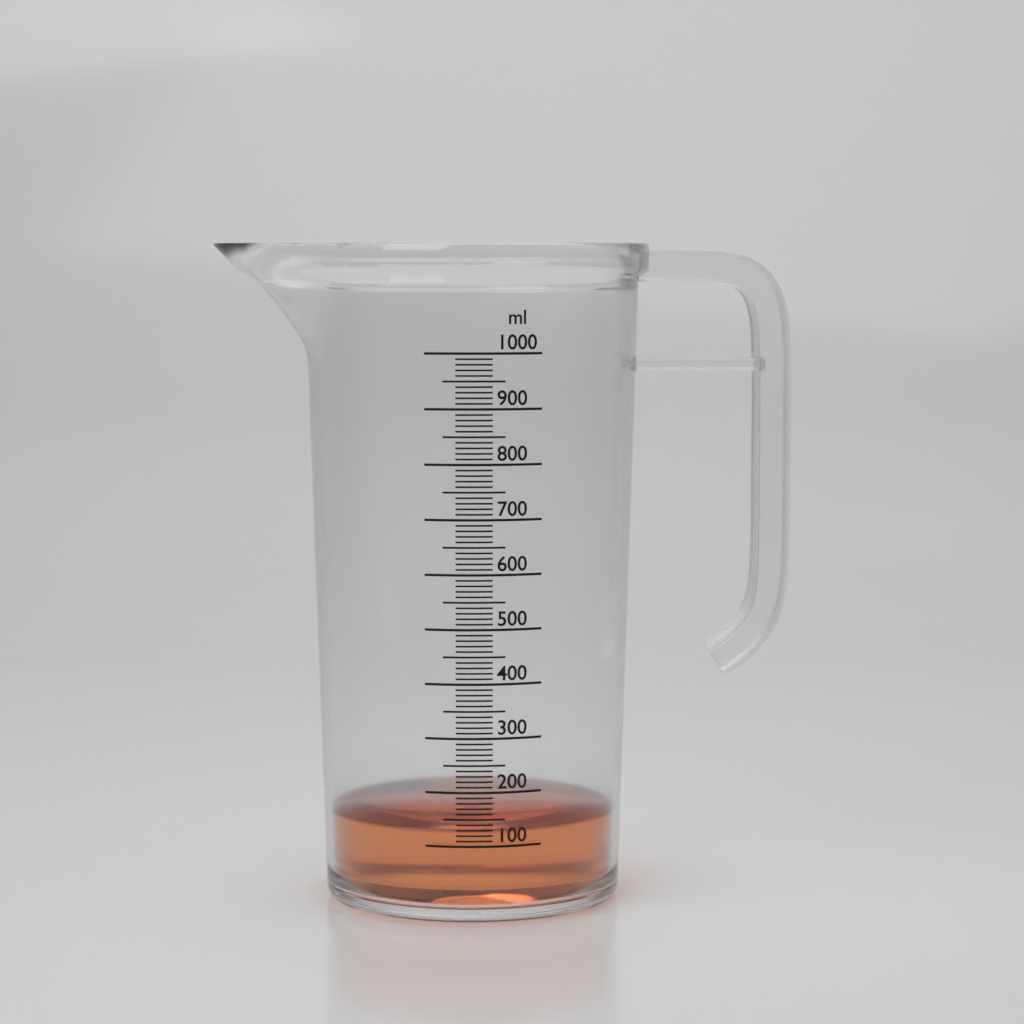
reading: 130 ml
